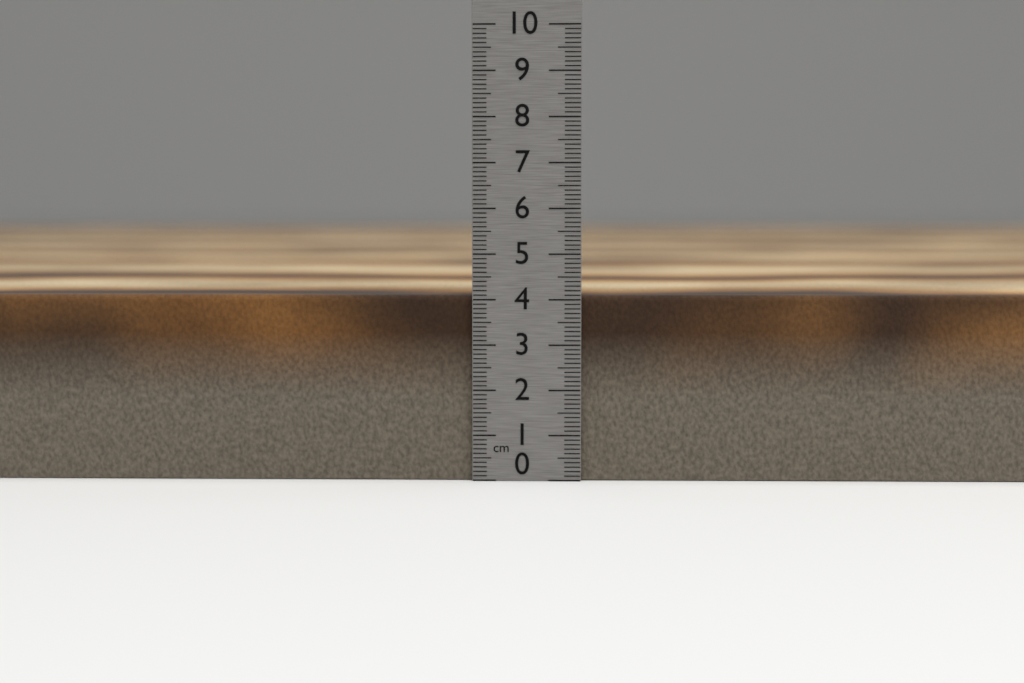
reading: 4.1 cm
